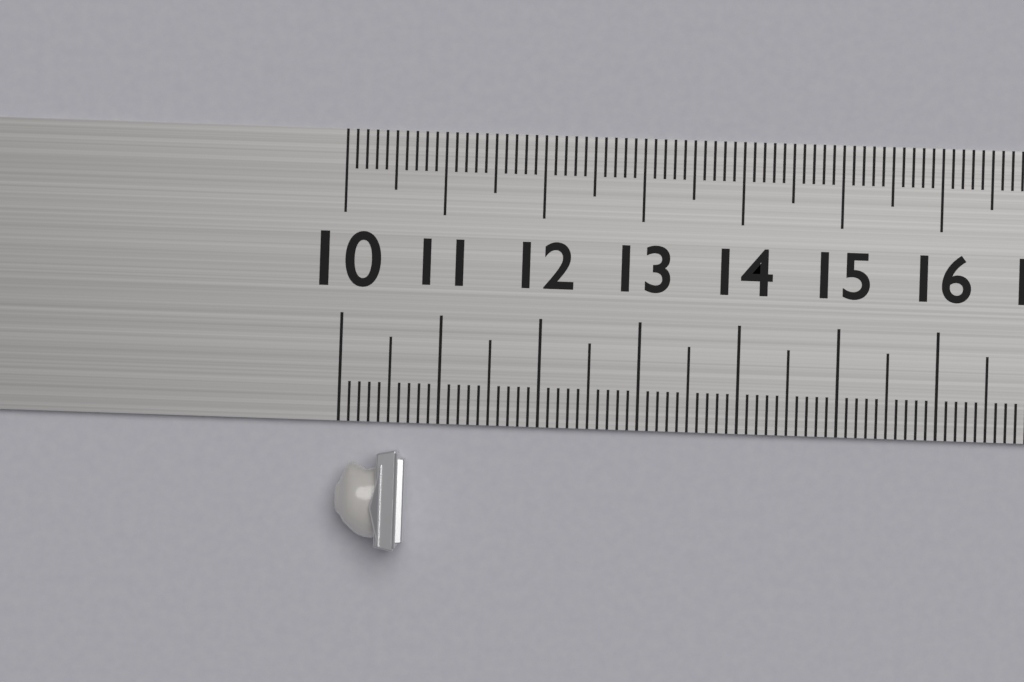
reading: 10.7 (no unit)
